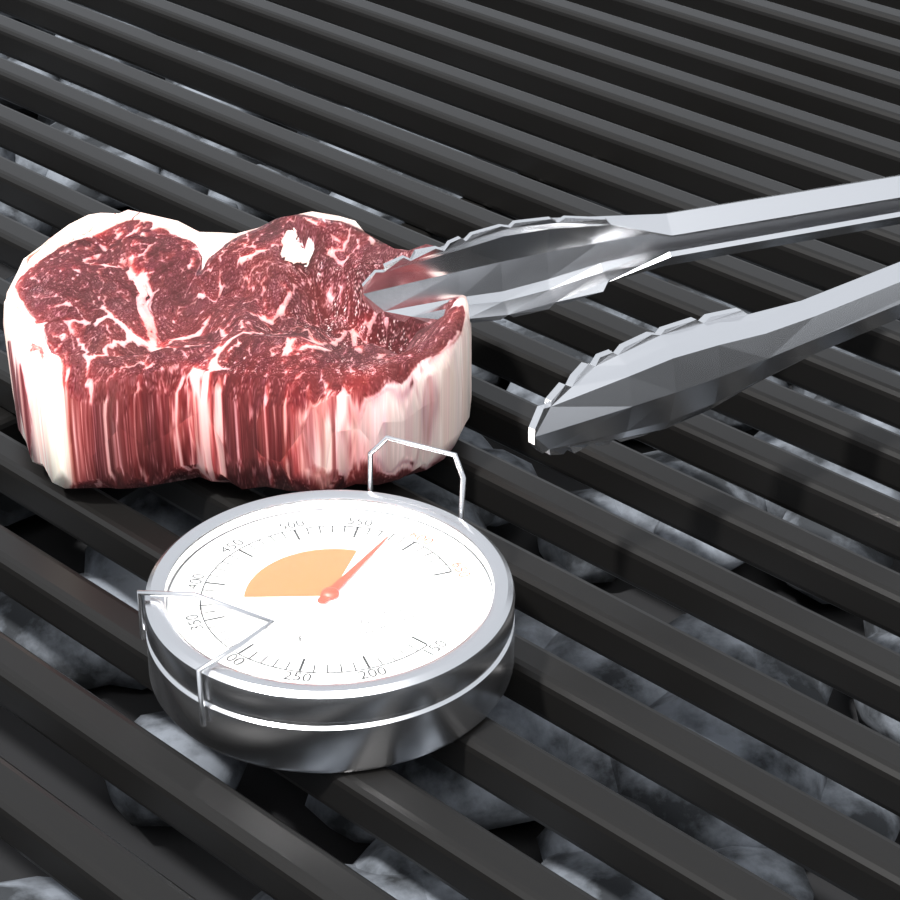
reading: 580 °F
